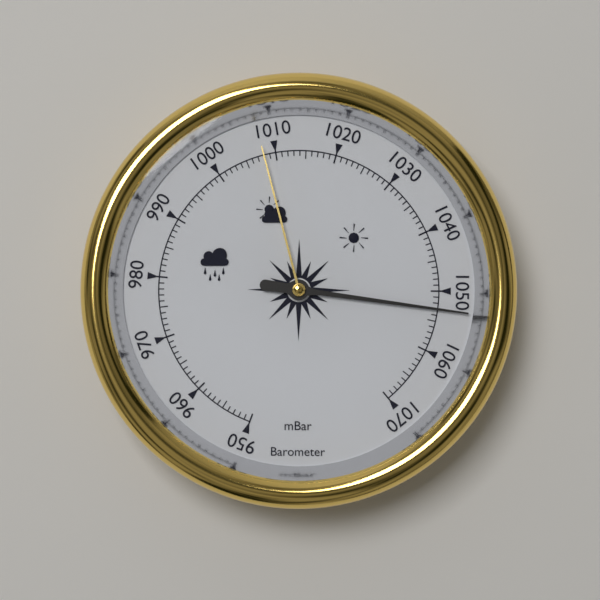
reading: 1053 mbar
